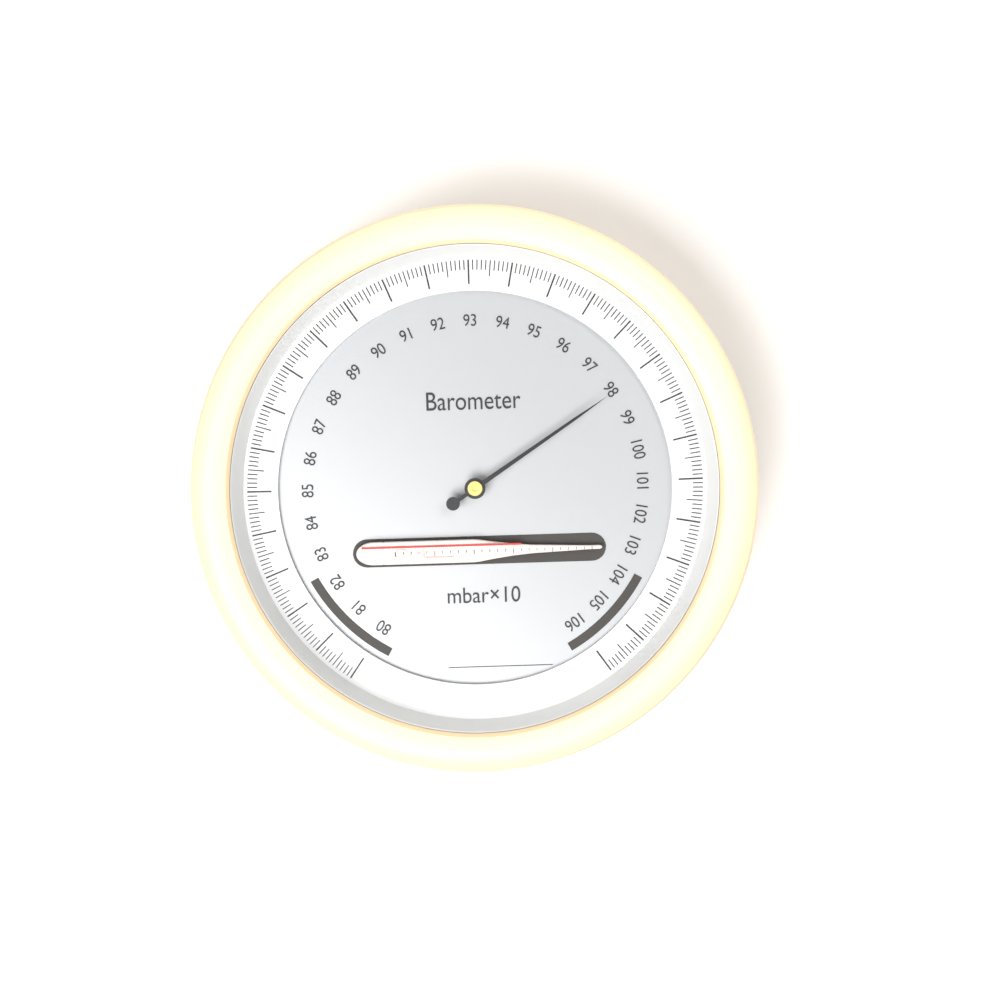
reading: 98.1 mbar×10
